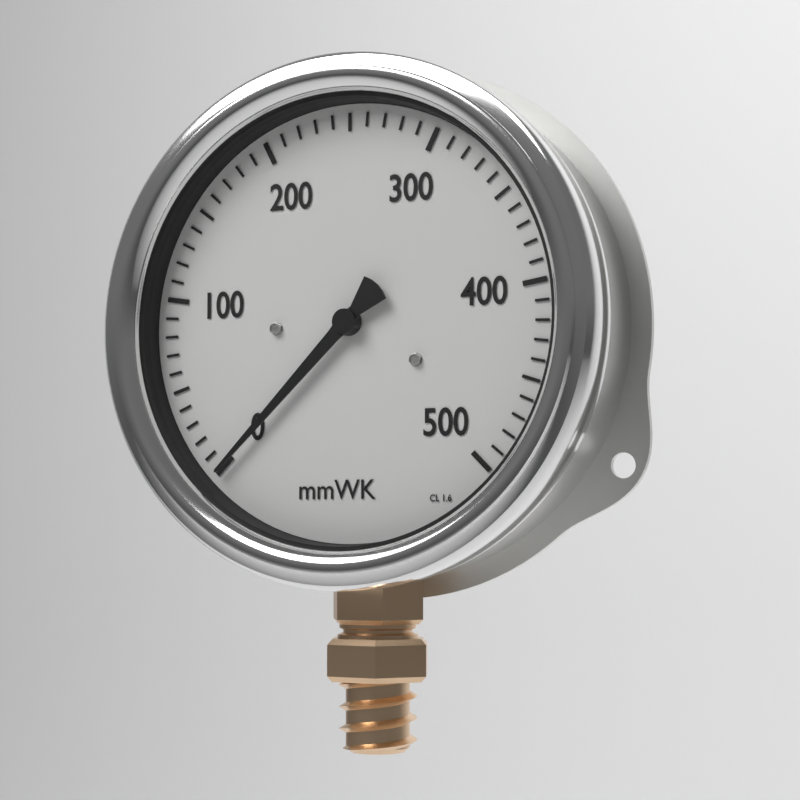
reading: 0 mmWK
